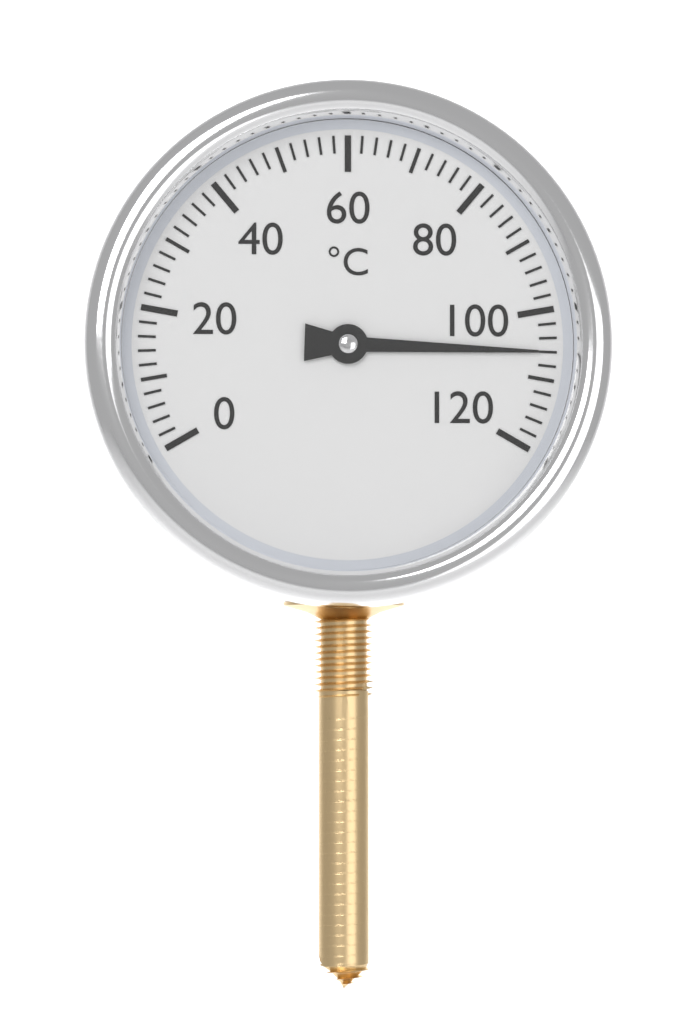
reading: 106 °C
